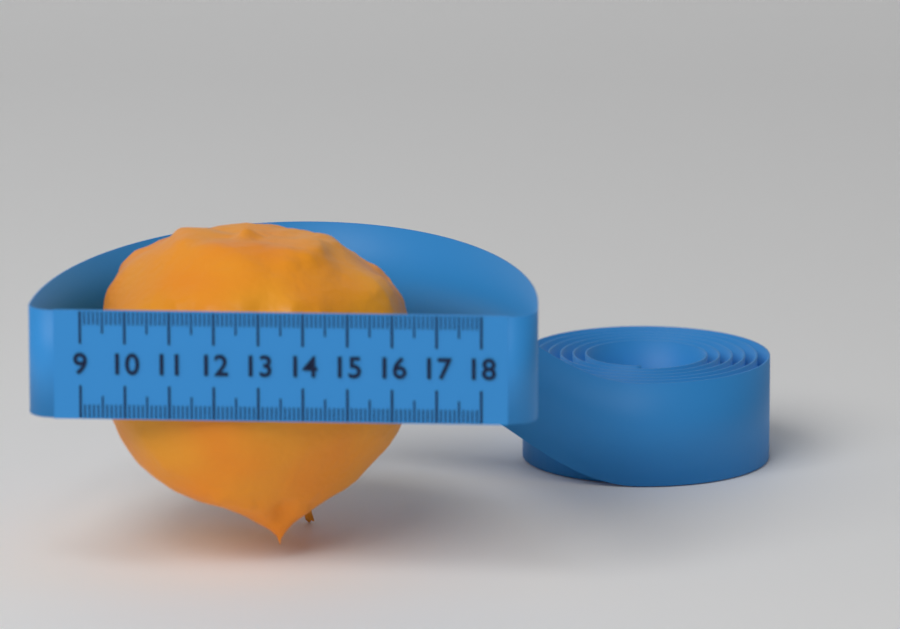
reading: 16.3 (no unit)
